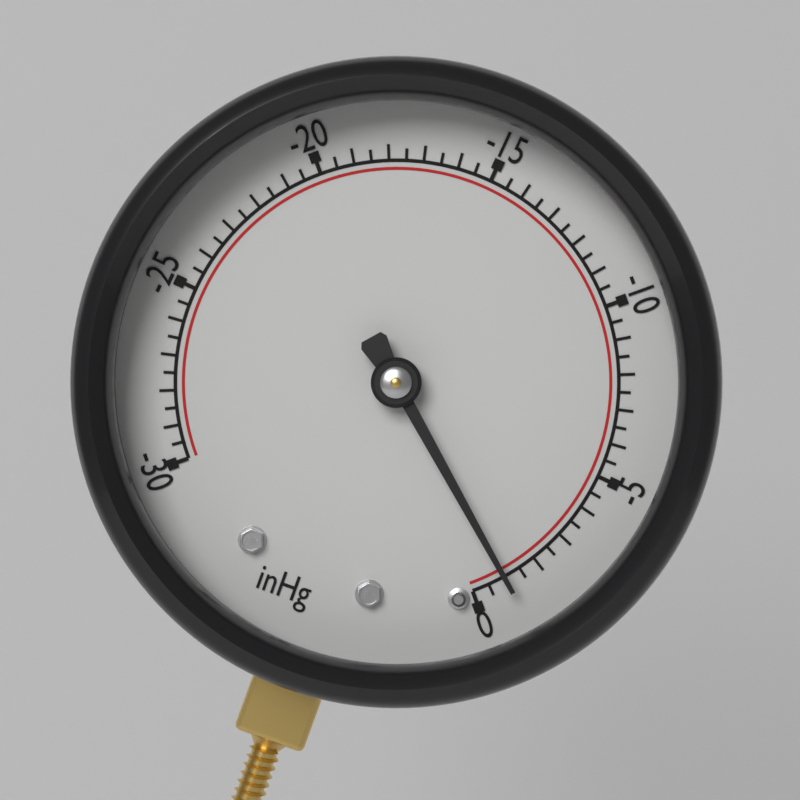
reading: -1.0 inHg
